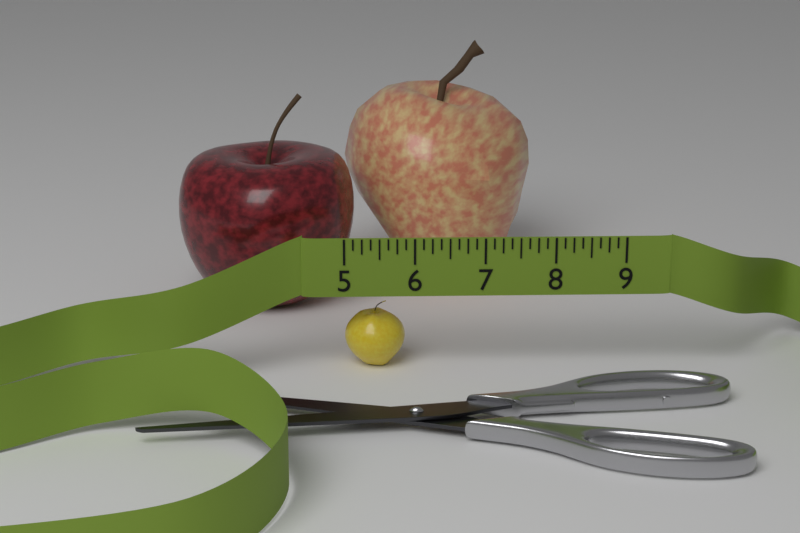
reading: 5.875 (no unit)
